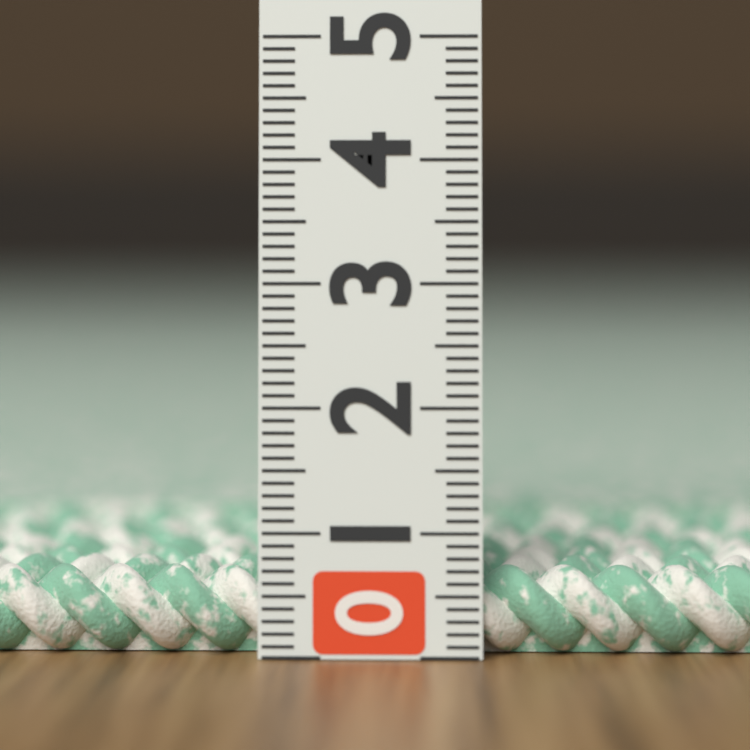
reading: 0.7 (no unit)
